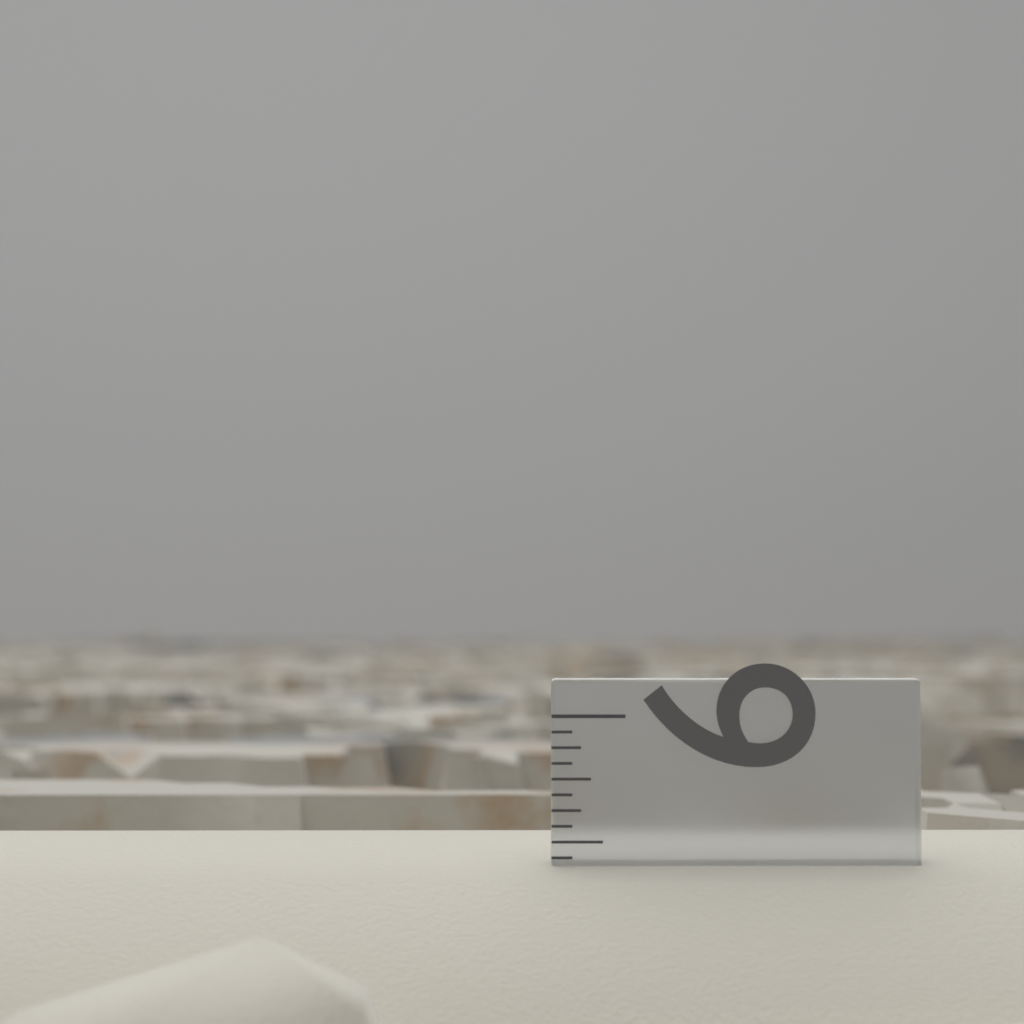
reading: 5.5000 in
